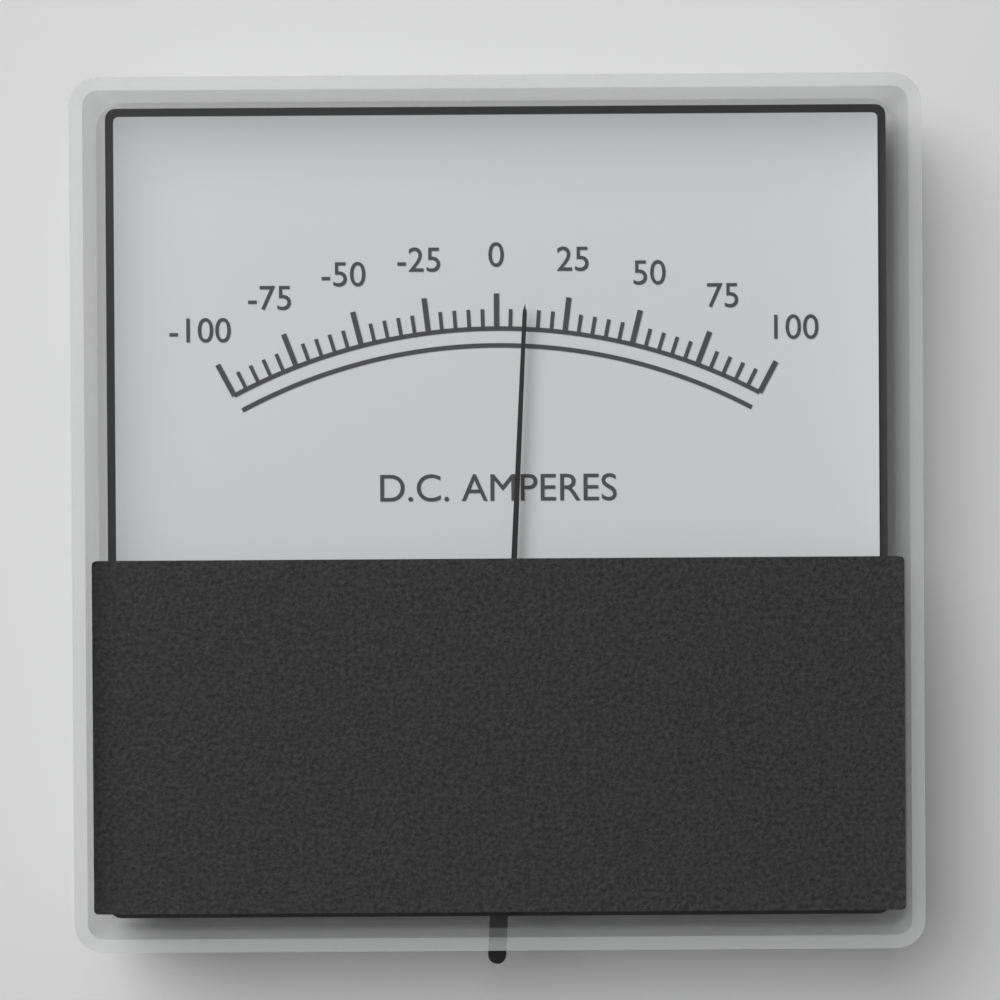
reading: 10 A
